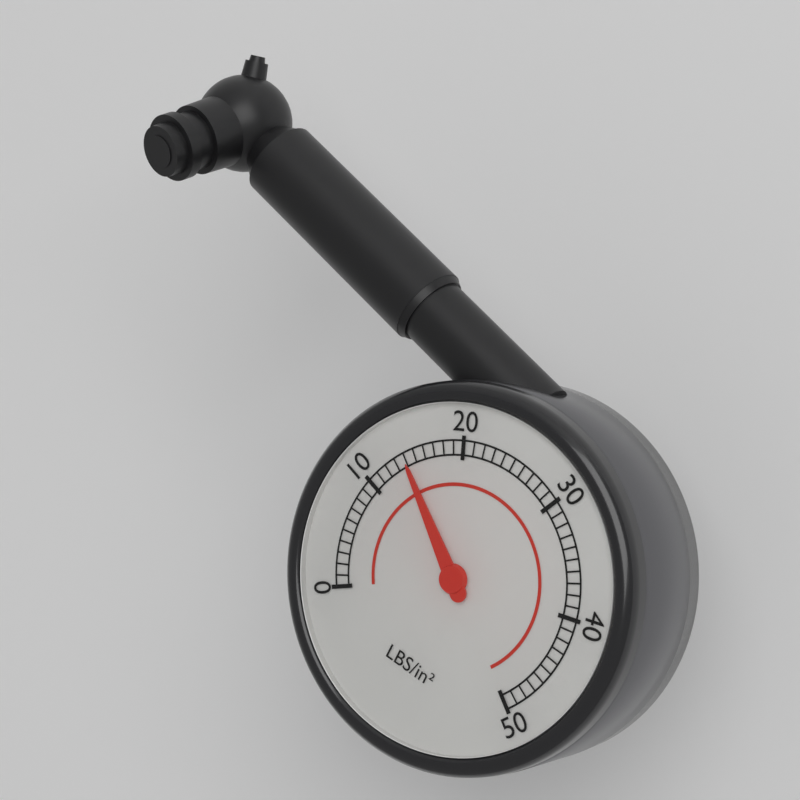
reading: 14 psi
